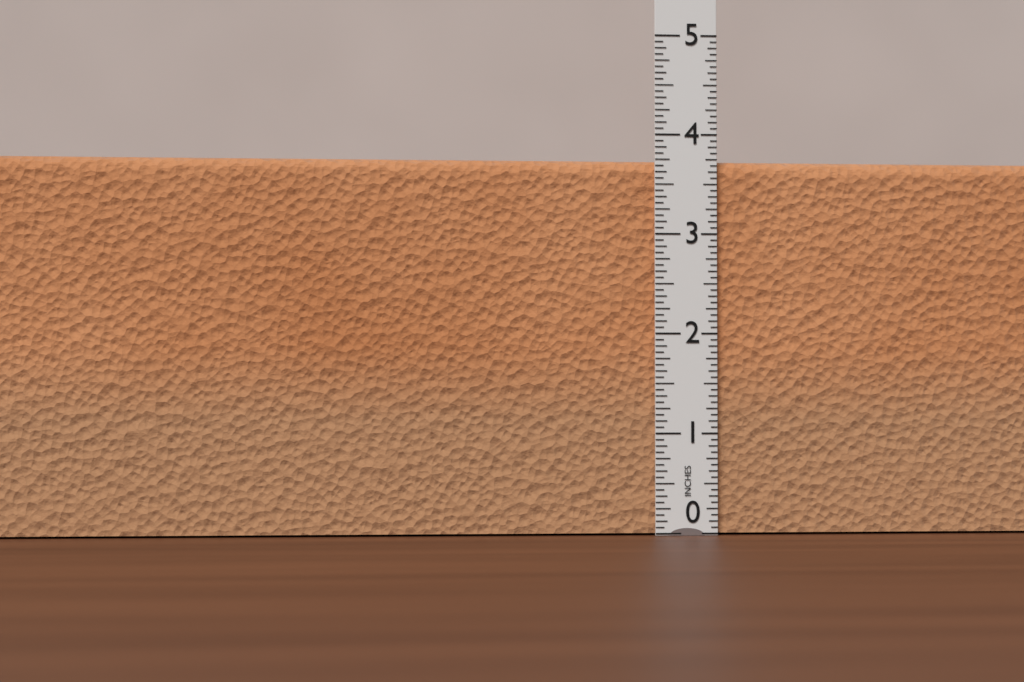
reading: 3.7500 in
